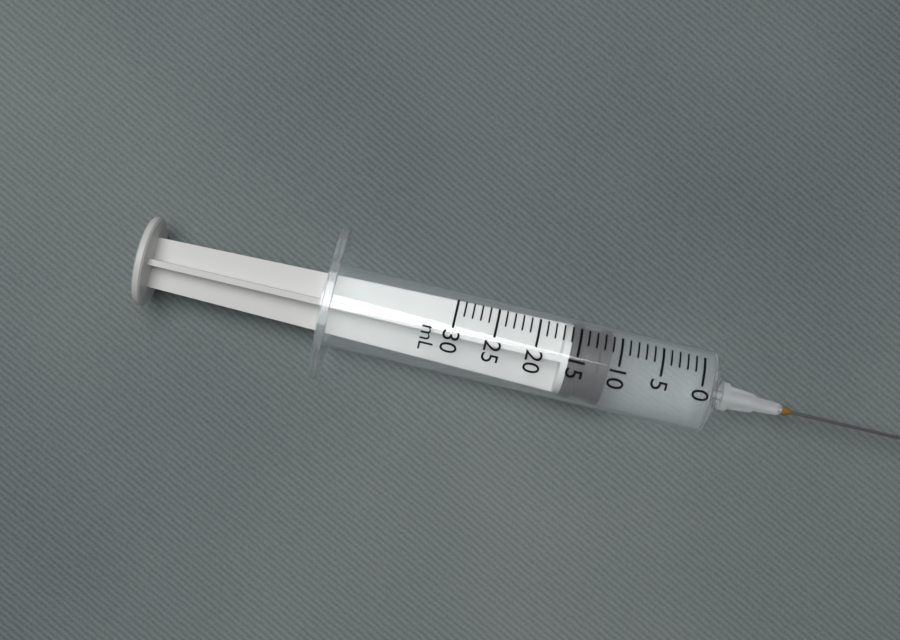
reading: 11 mL
